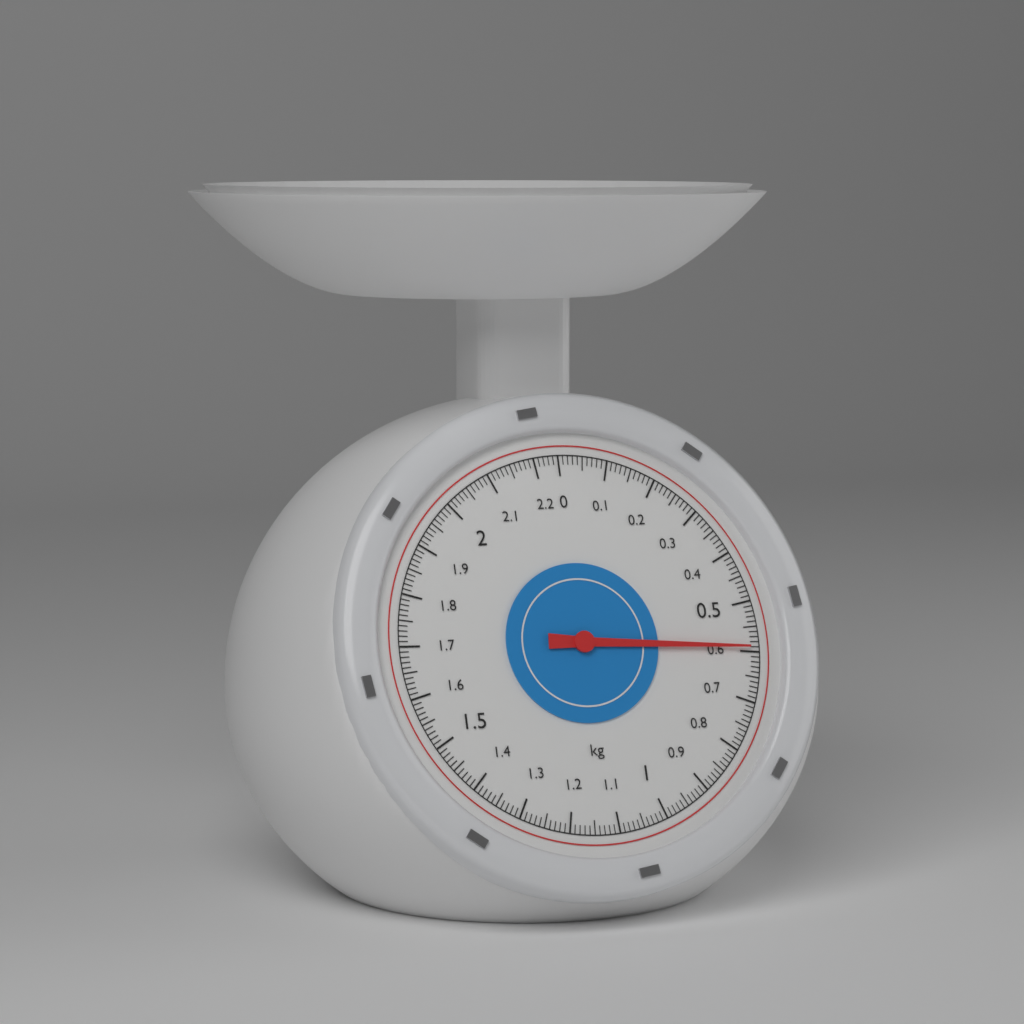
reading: 0.59 kg
